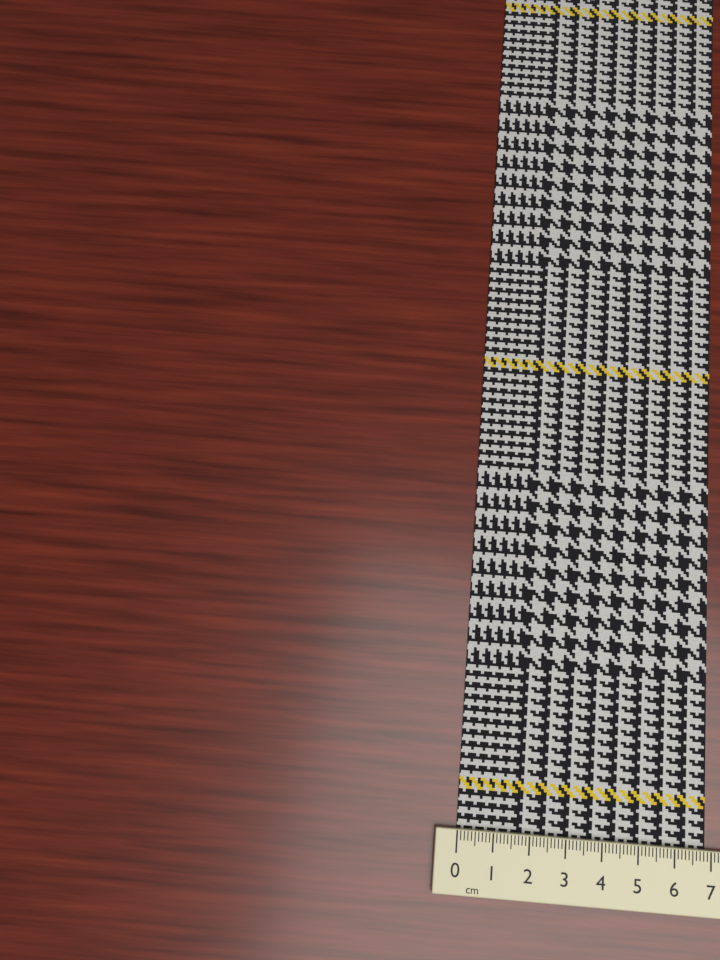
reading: 6.9 cm
